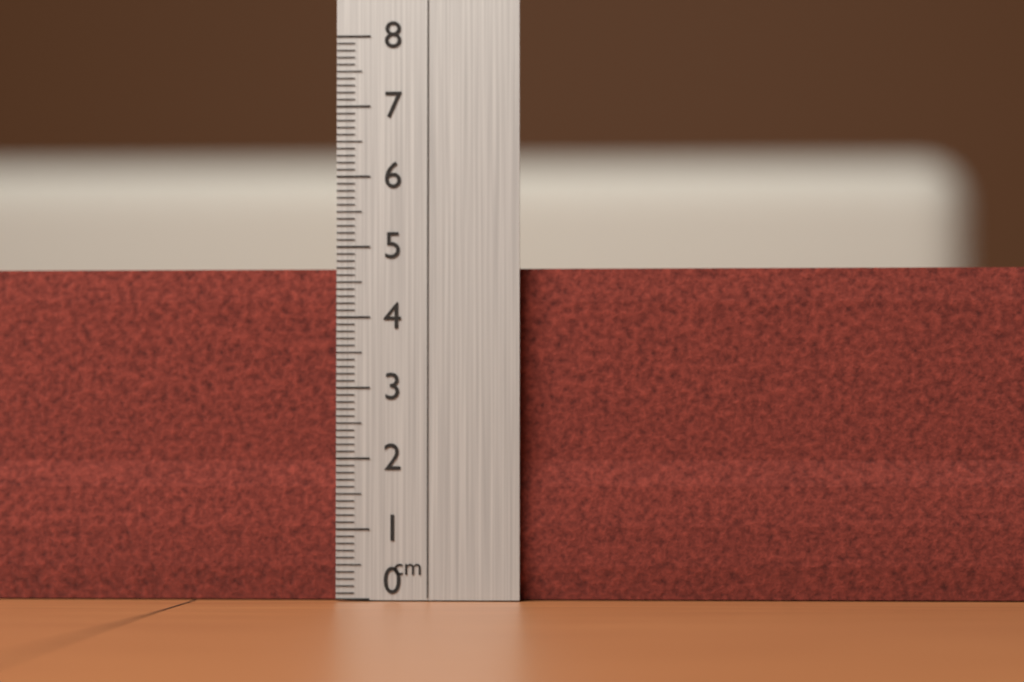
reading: 4.7 cm
